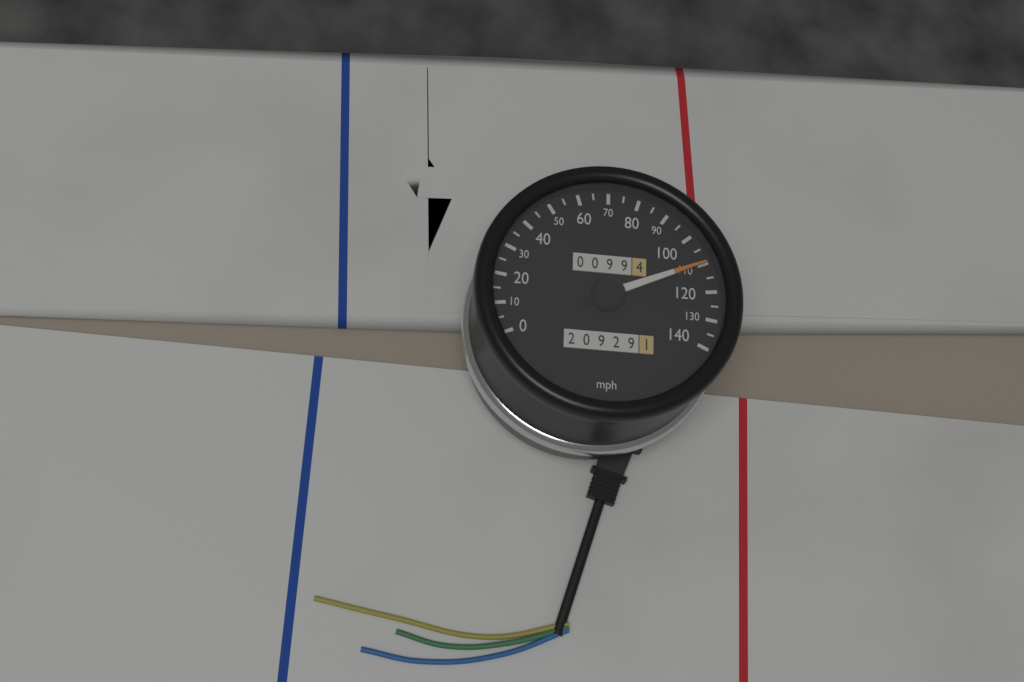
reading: 110 mph
